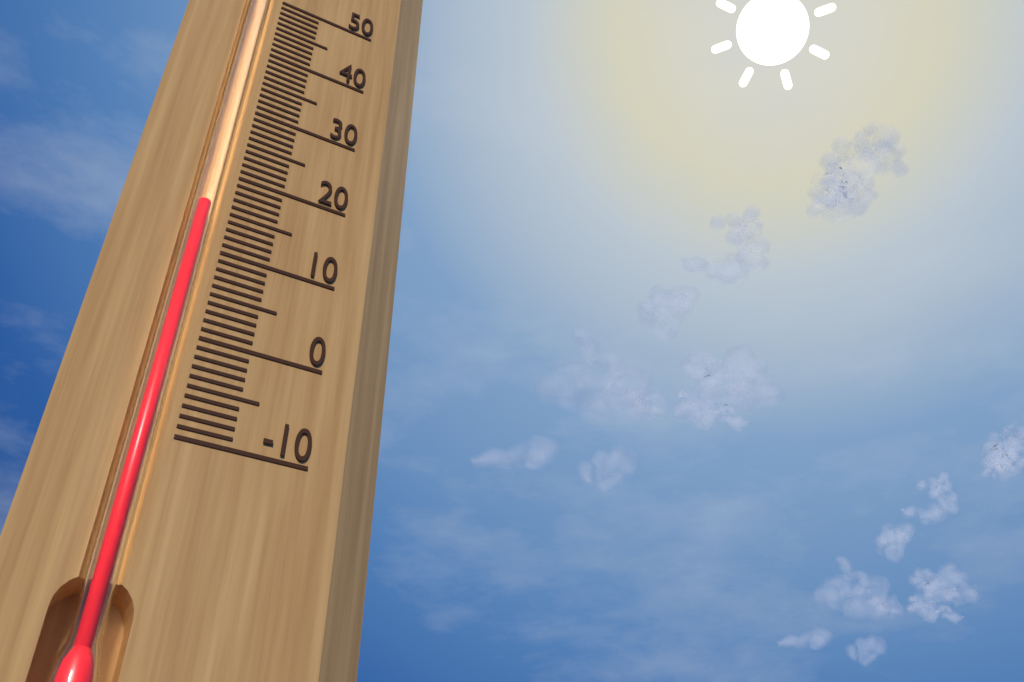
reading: 15 (no unit)
